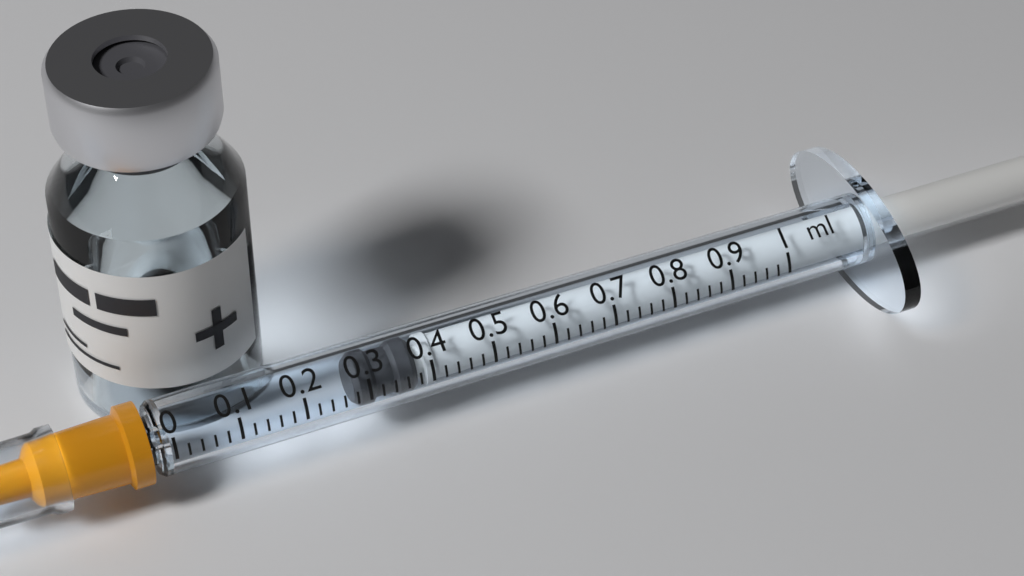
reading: 0.28 ml
